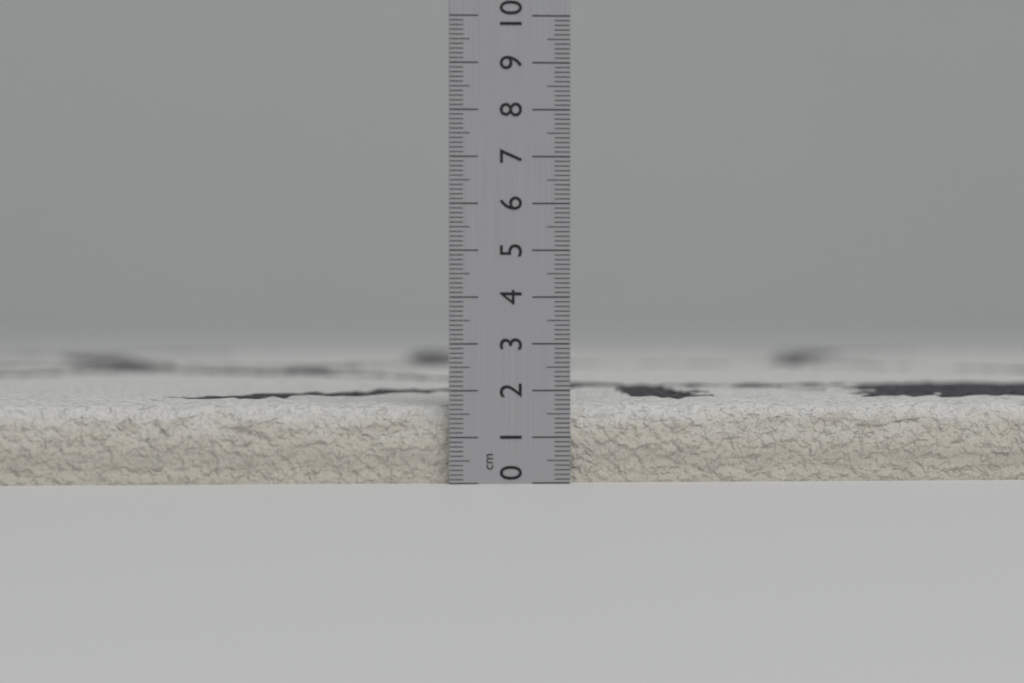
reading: 1.7 cm
